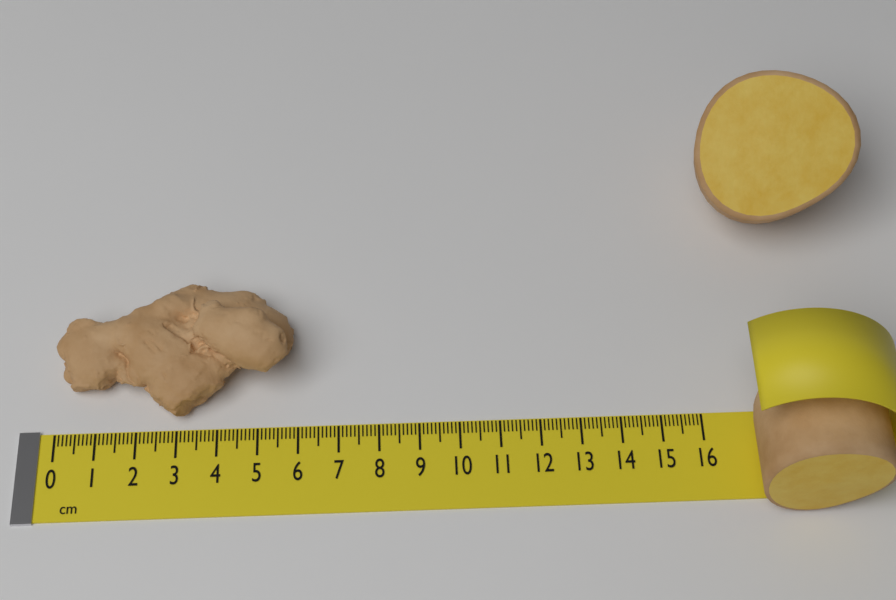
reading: 5.9 cm
